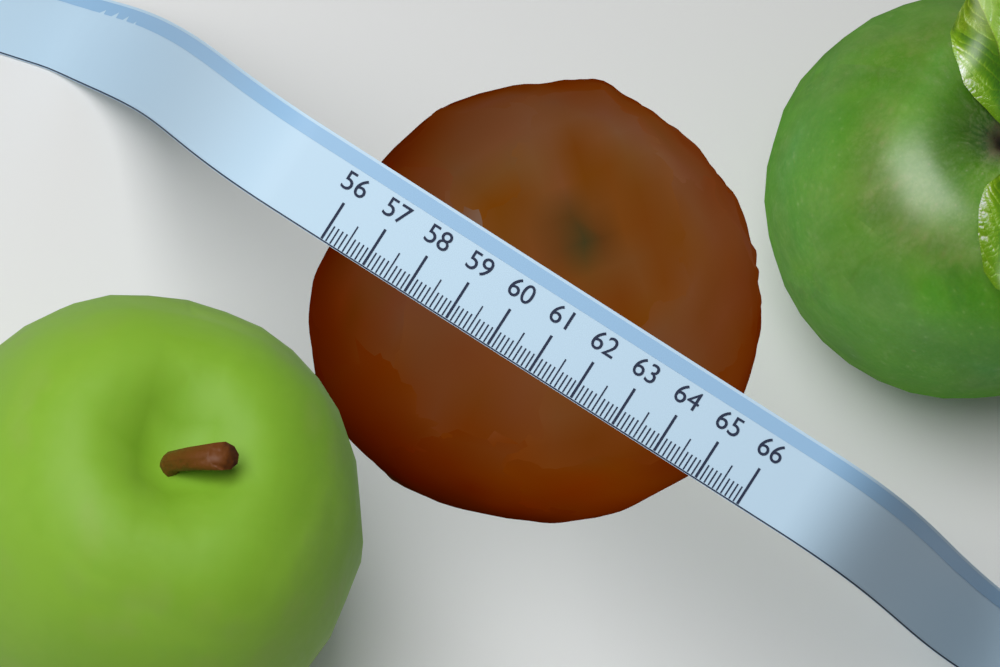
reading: 65.1 (no unit)
